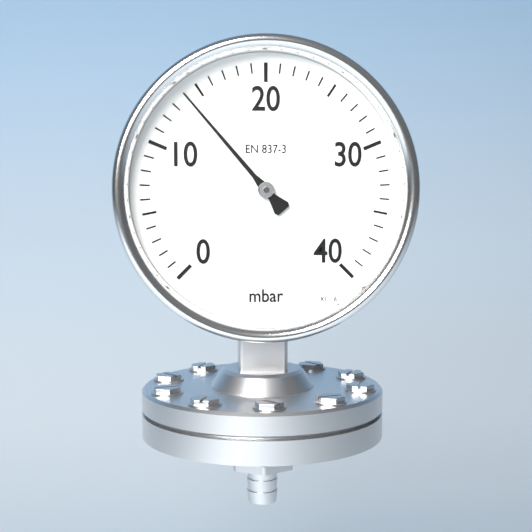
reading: 14 mbar
